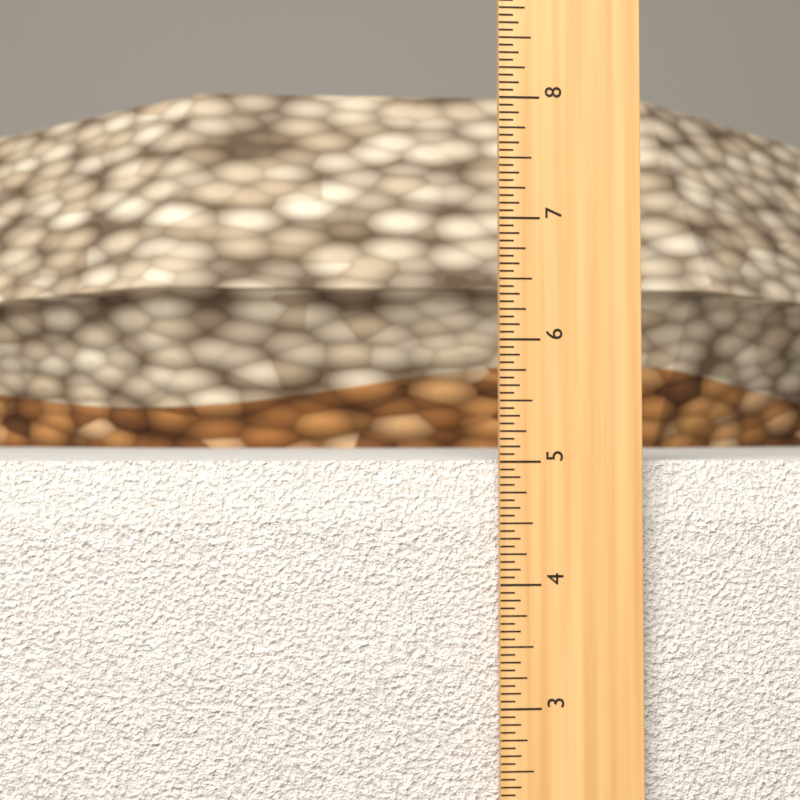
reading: 5.0000 in
